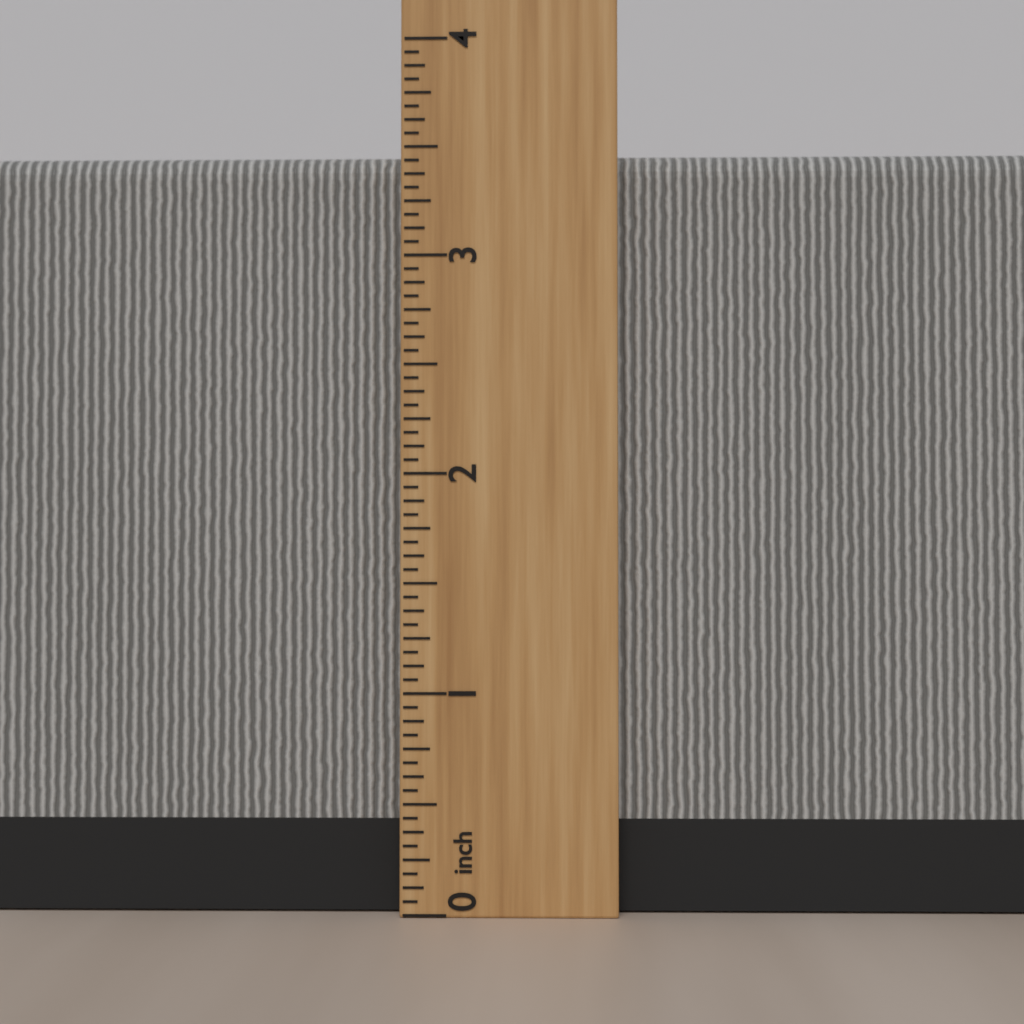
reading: 3.5000 inch
